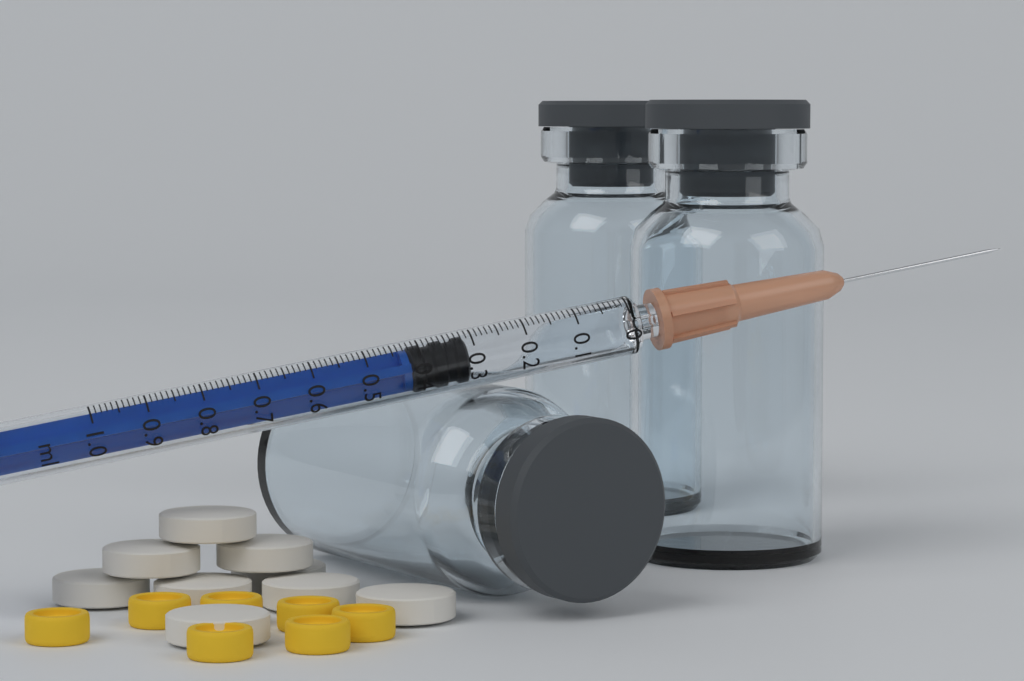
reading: 0.31 ml
